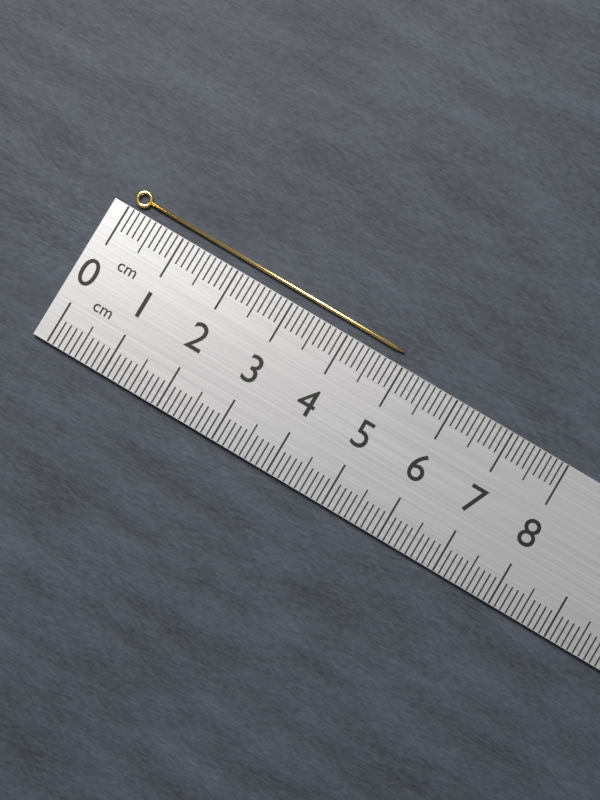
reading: 4.9 cm
